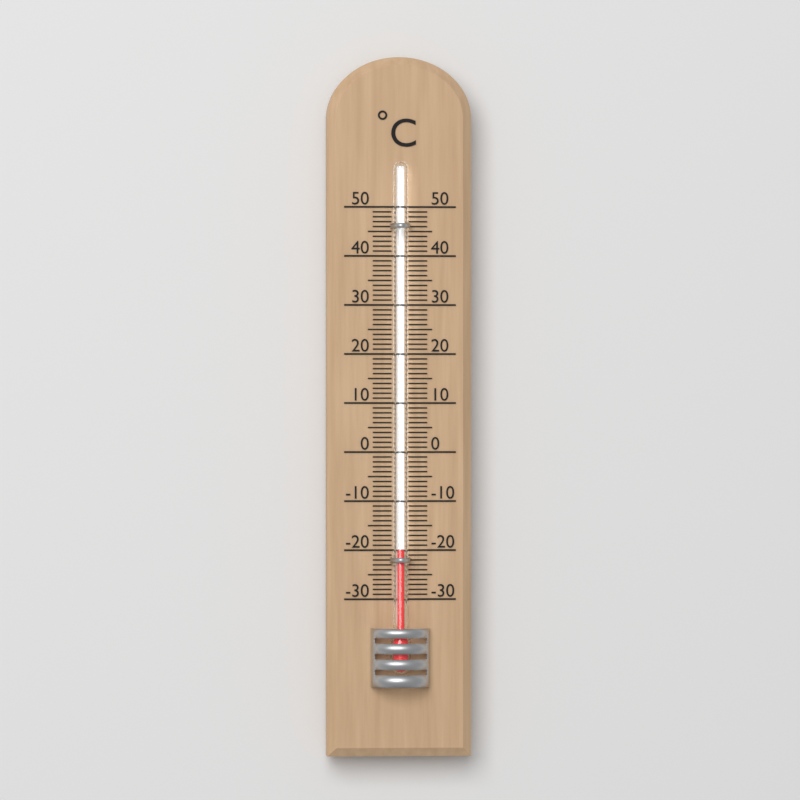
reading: -20 °C
